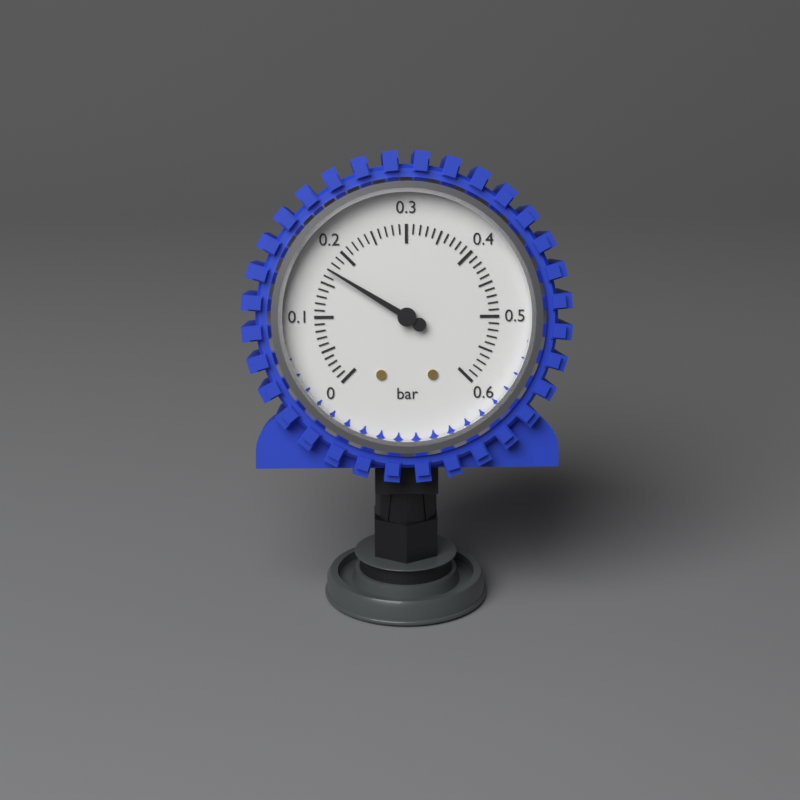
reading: 0.17 bar
